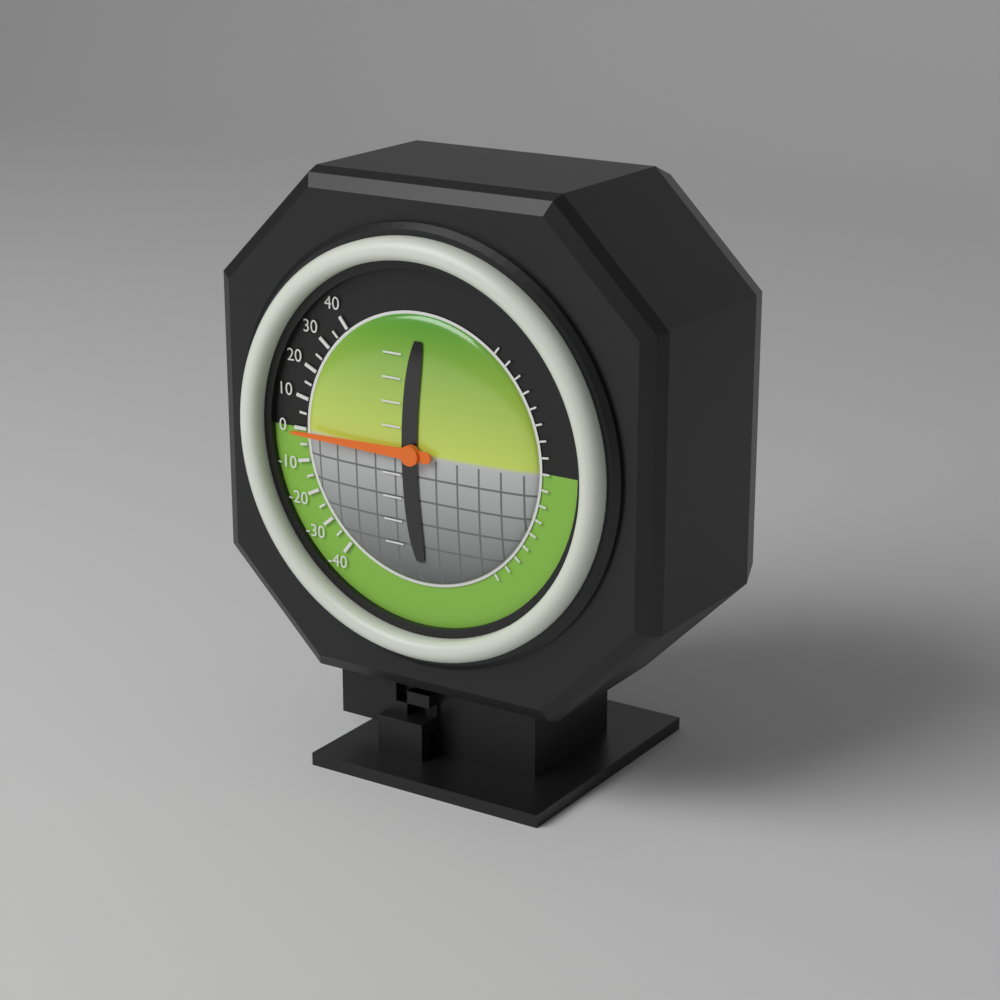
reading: 0 (no unit)
